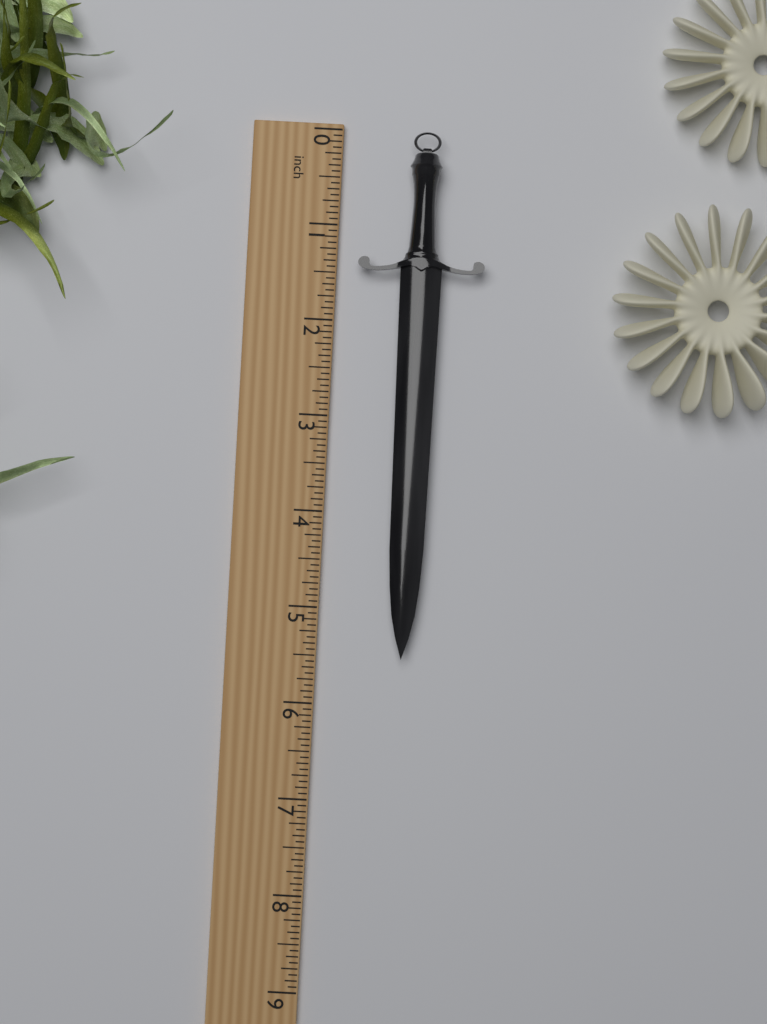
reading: 5.5000 inch
